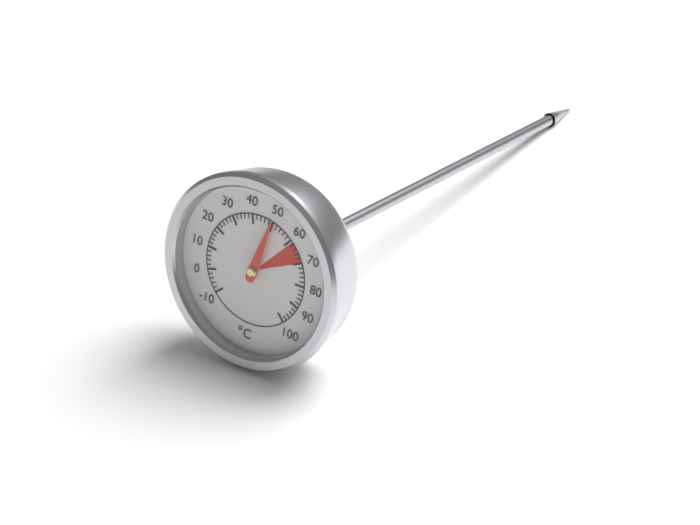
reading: 50 °C
